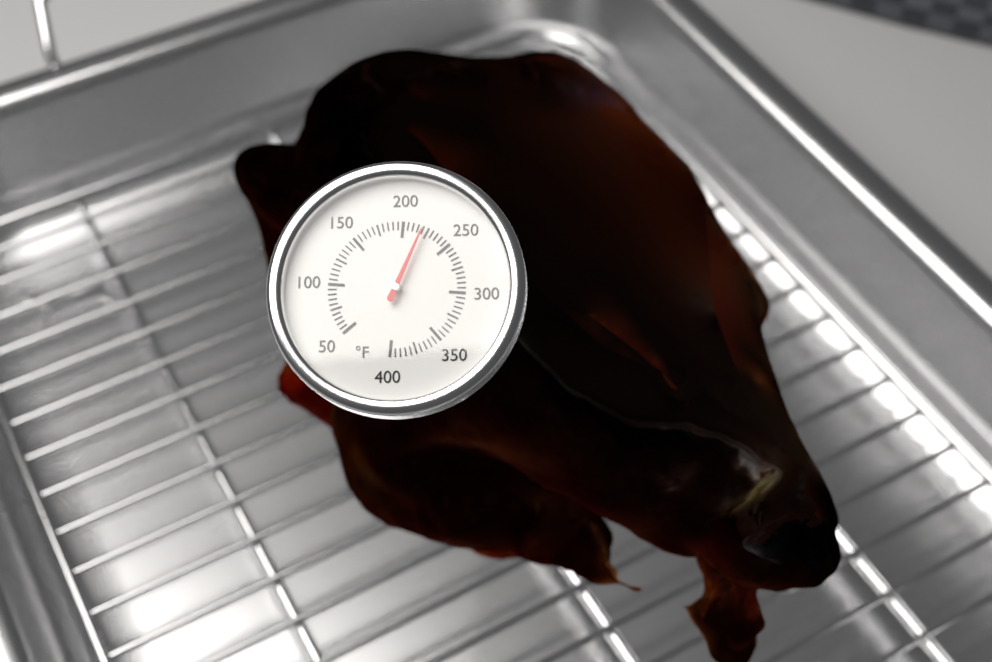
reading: 220 °F
